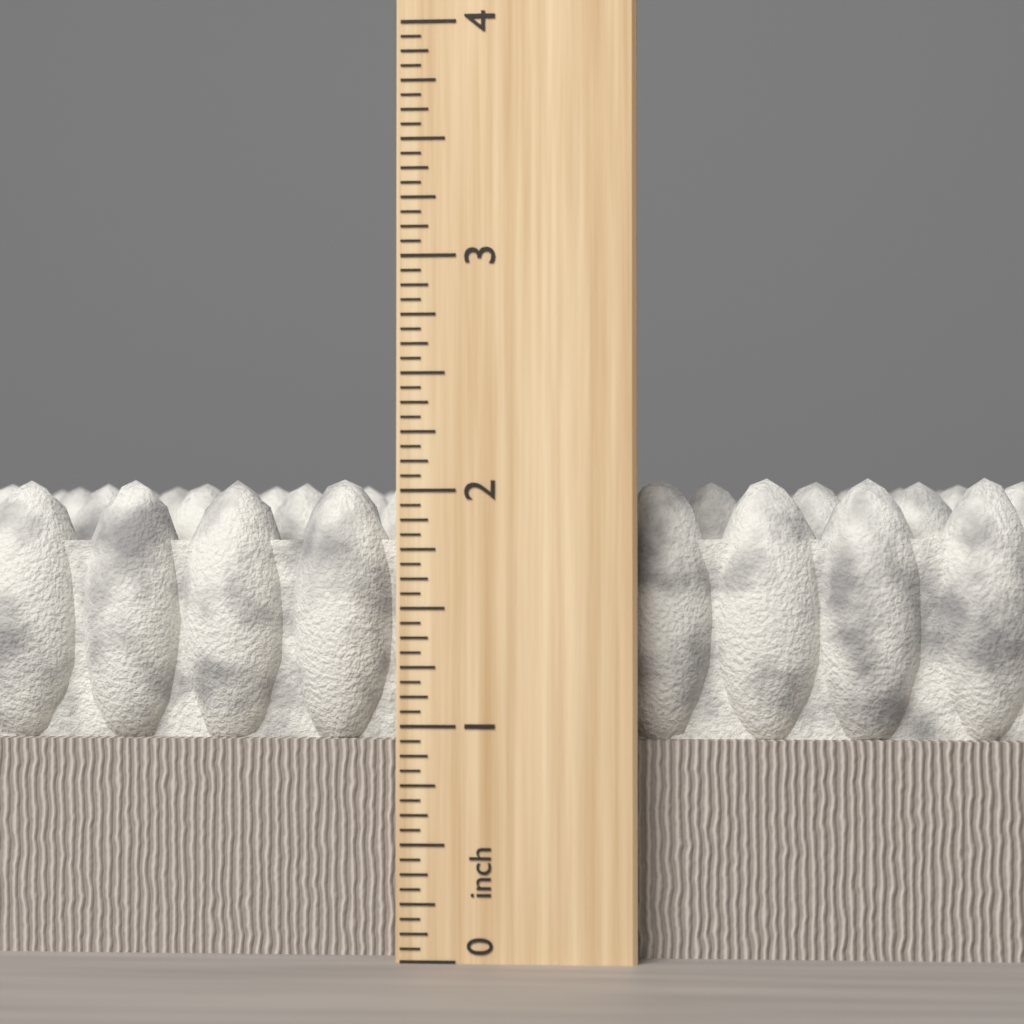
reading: 2.0625 inch
